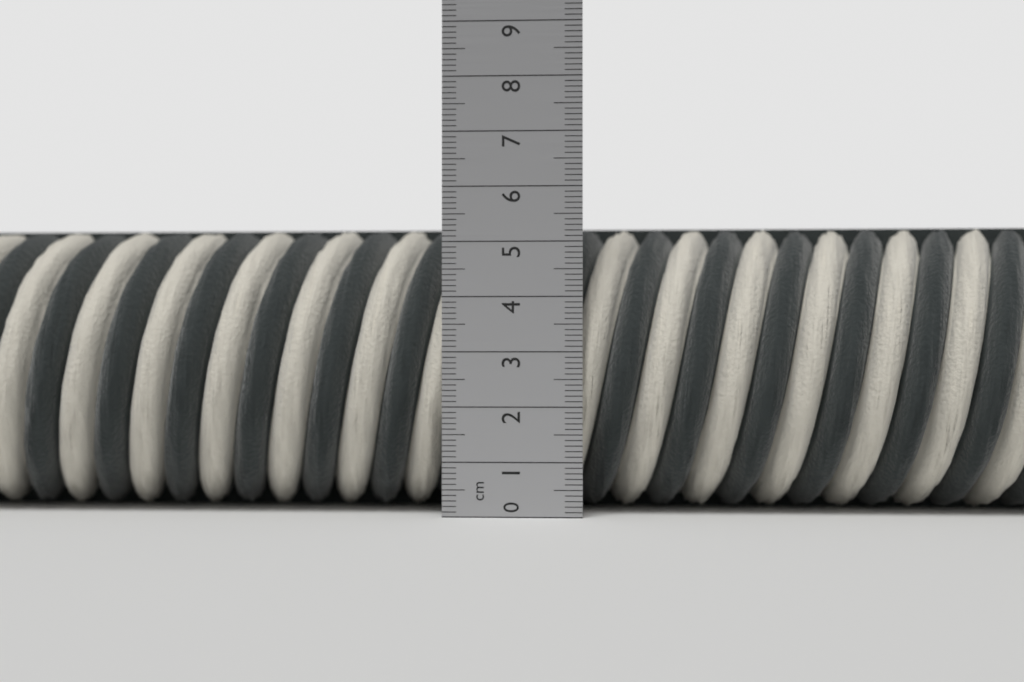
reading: 5.4 cm
